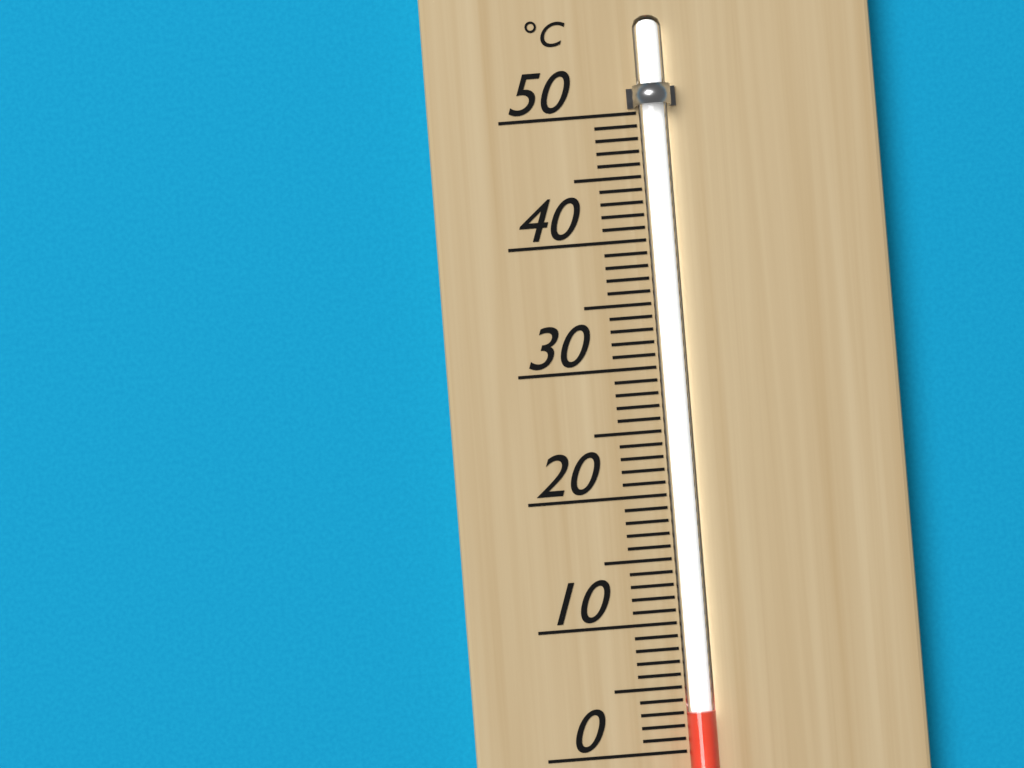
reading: 3 °C
